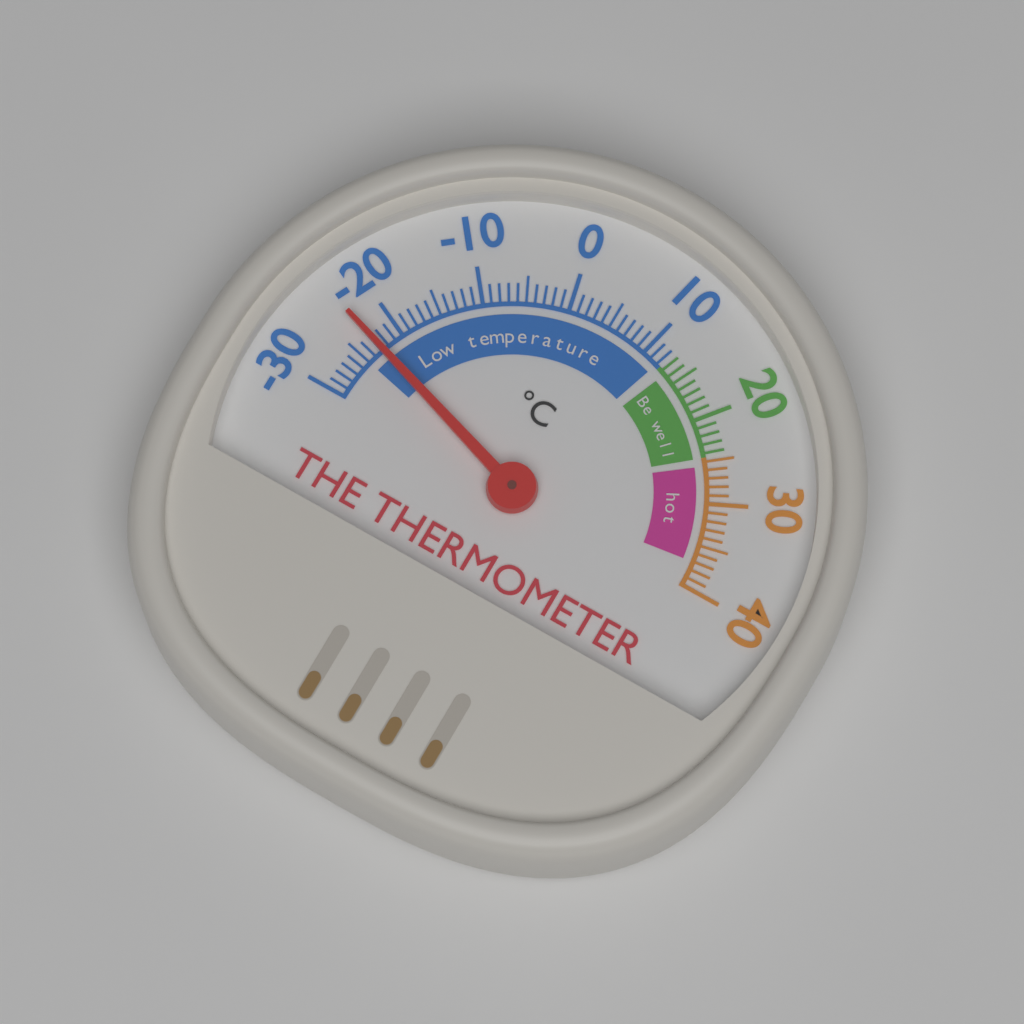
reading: -23 °C
